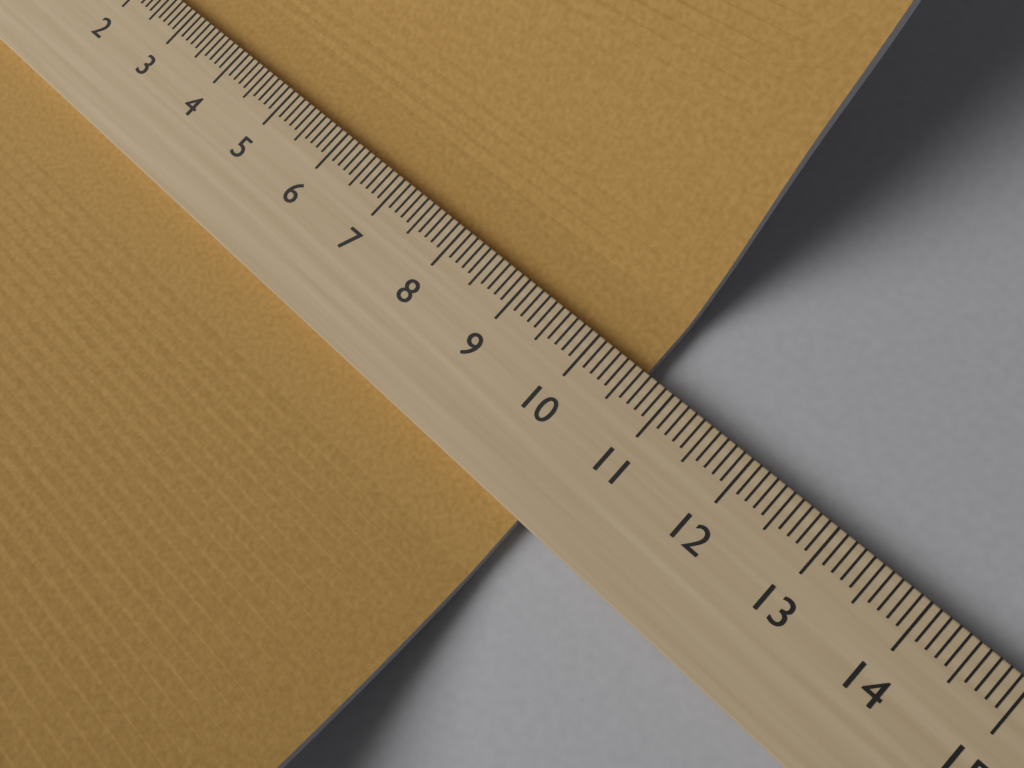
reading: 10.6 (no unit)
